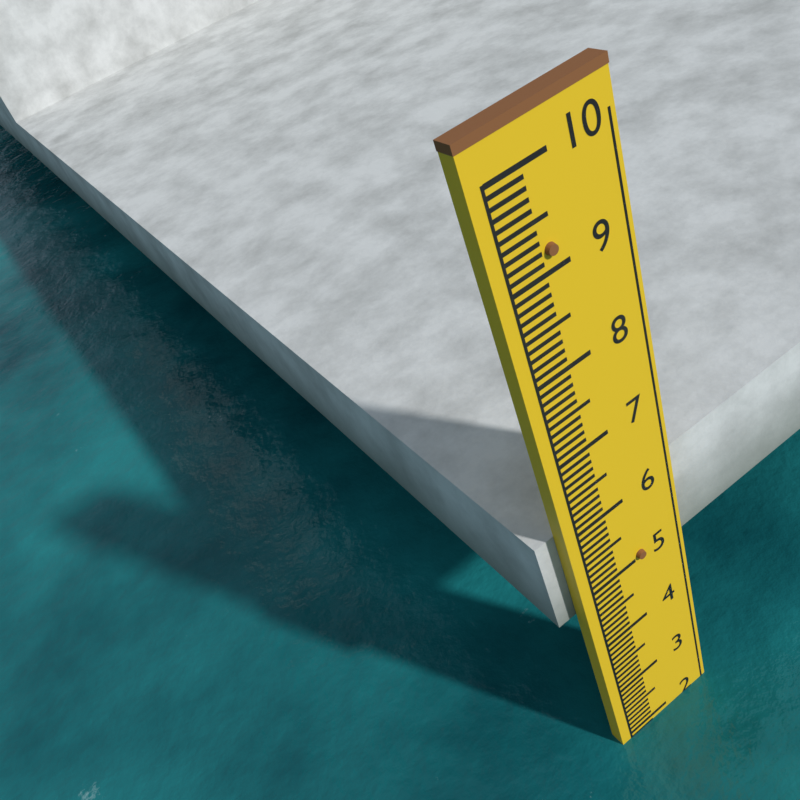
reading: 1.9 (no unit)
